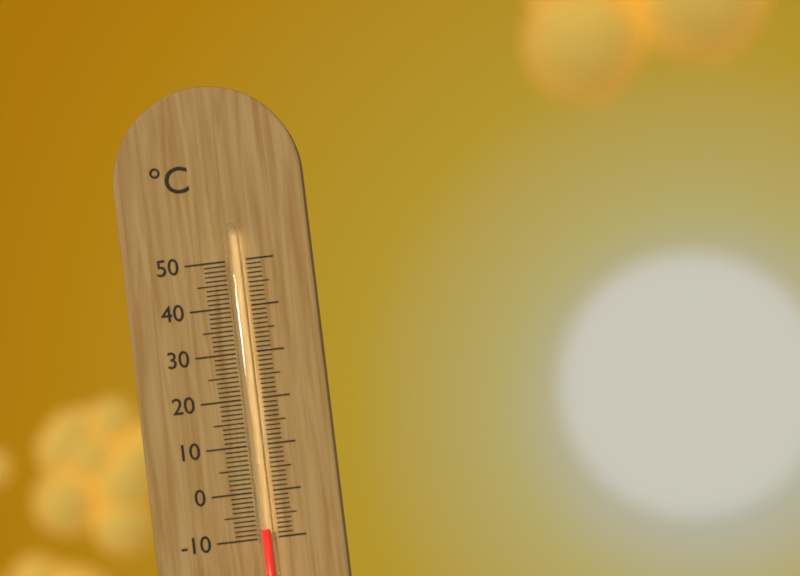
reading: -8 °C
